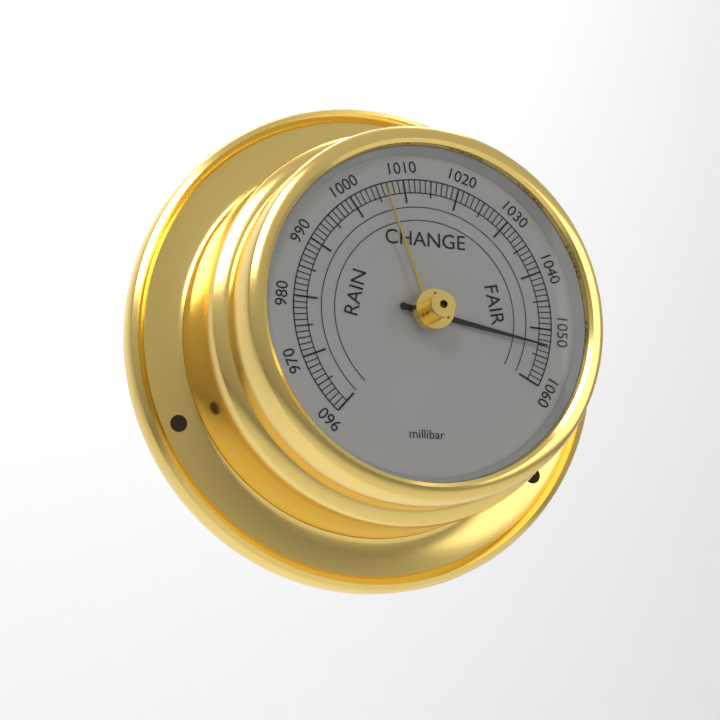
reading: 1053 millibar
